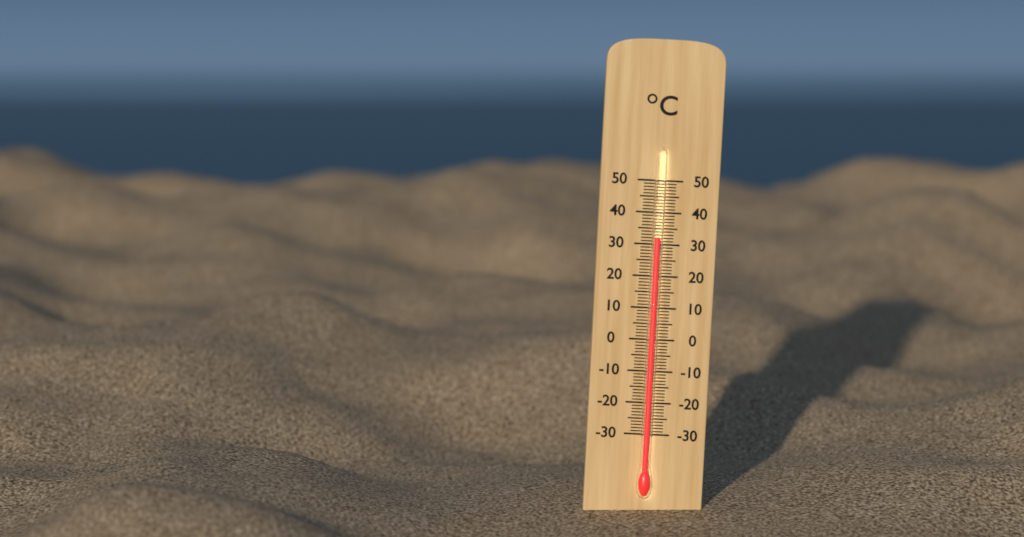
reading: 32 °C
